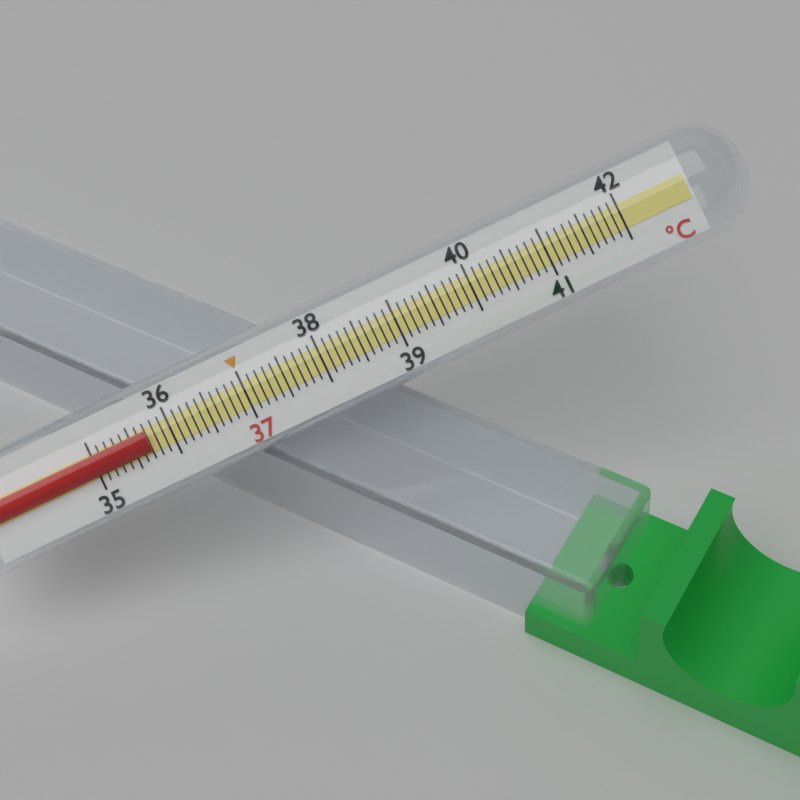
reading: 35.7 °C
